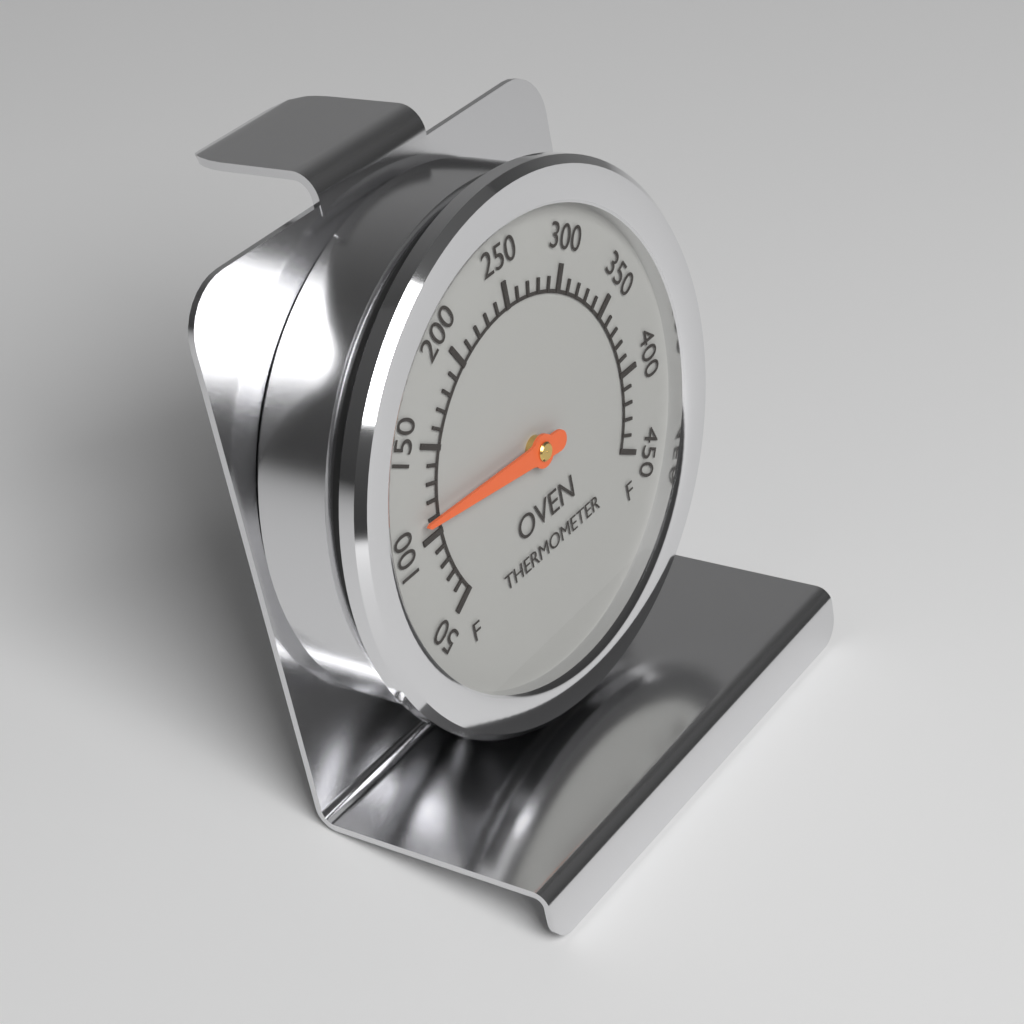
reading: 110 °F
